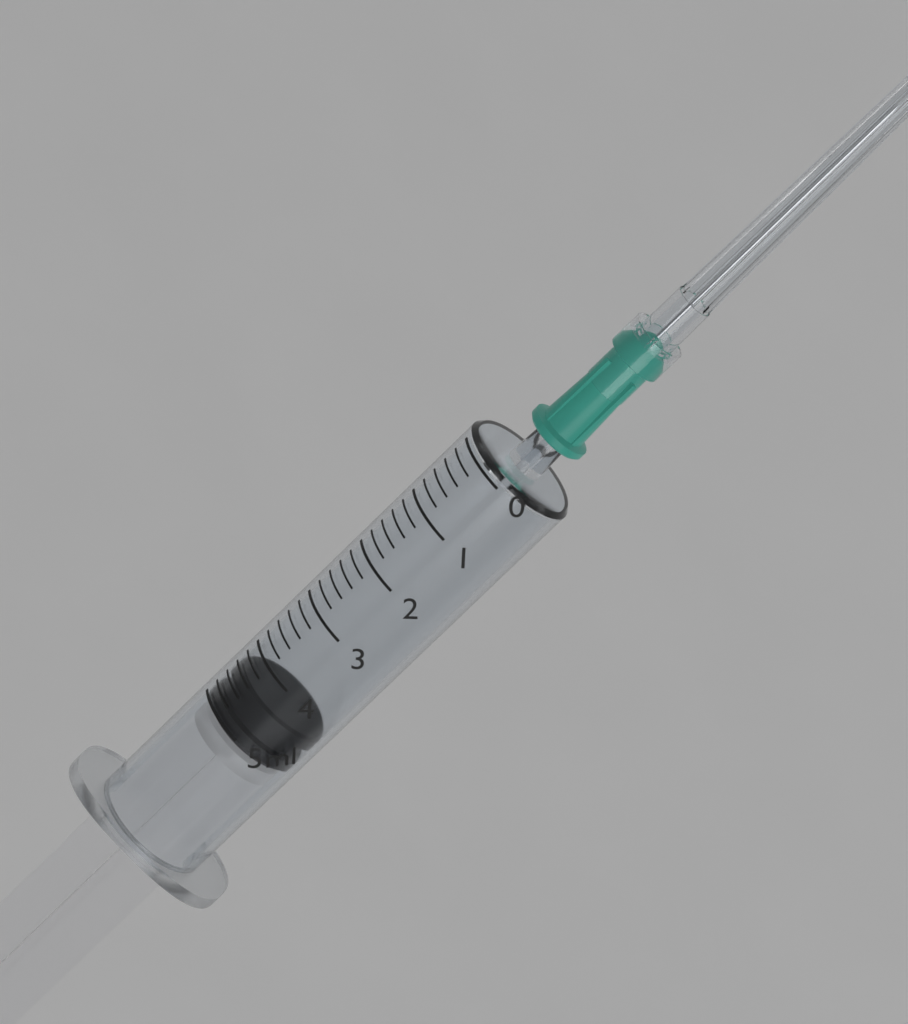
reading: 4.4 ml
